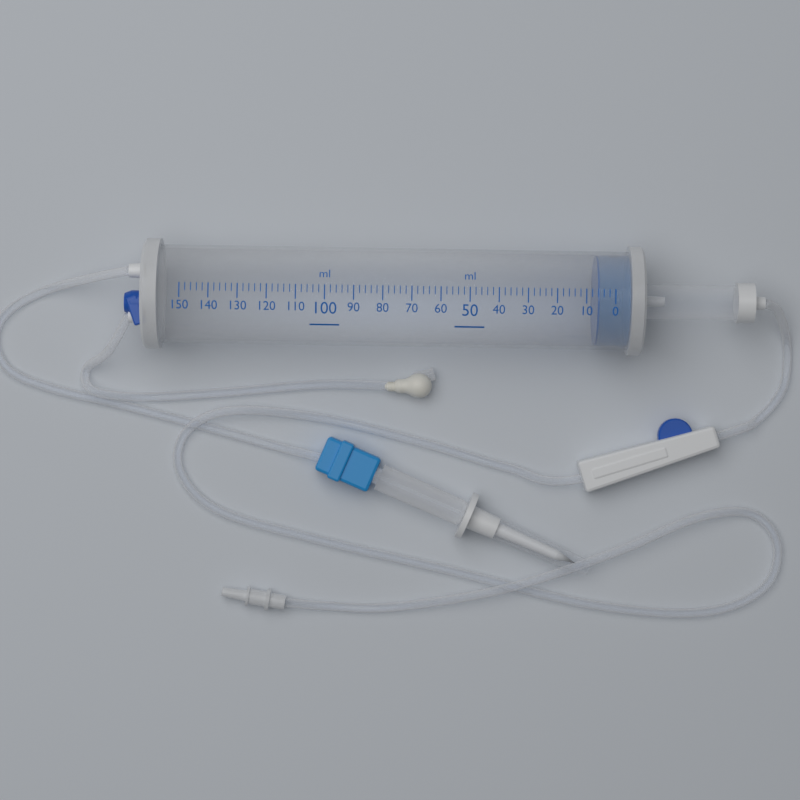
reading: 6 ml
